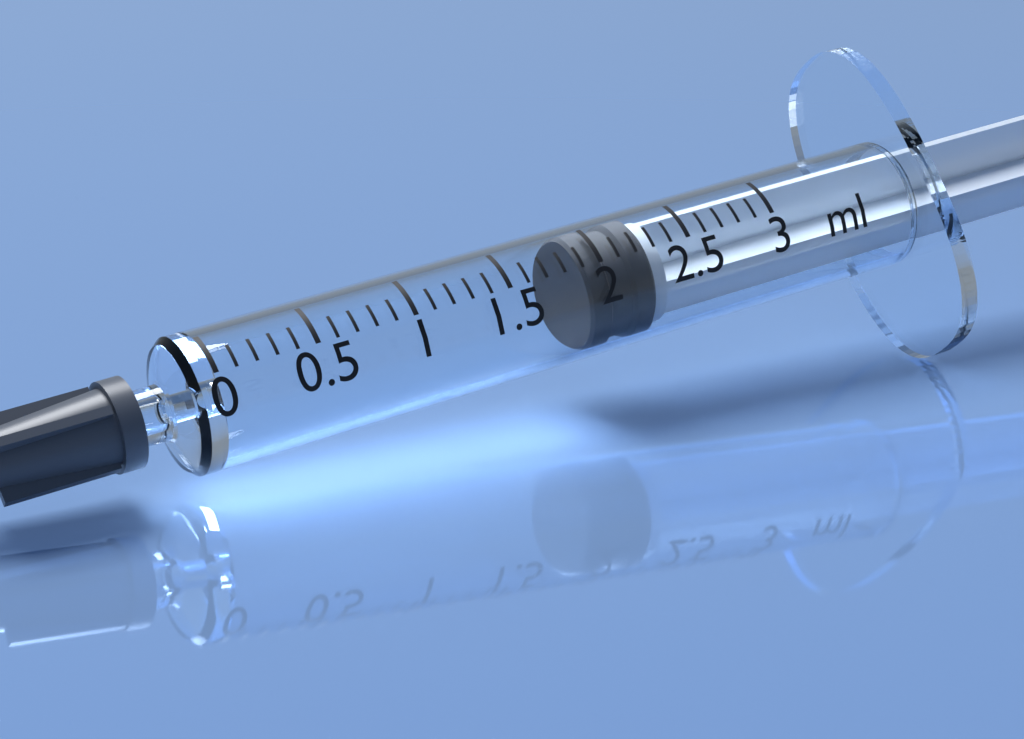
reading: 1.9 ml
